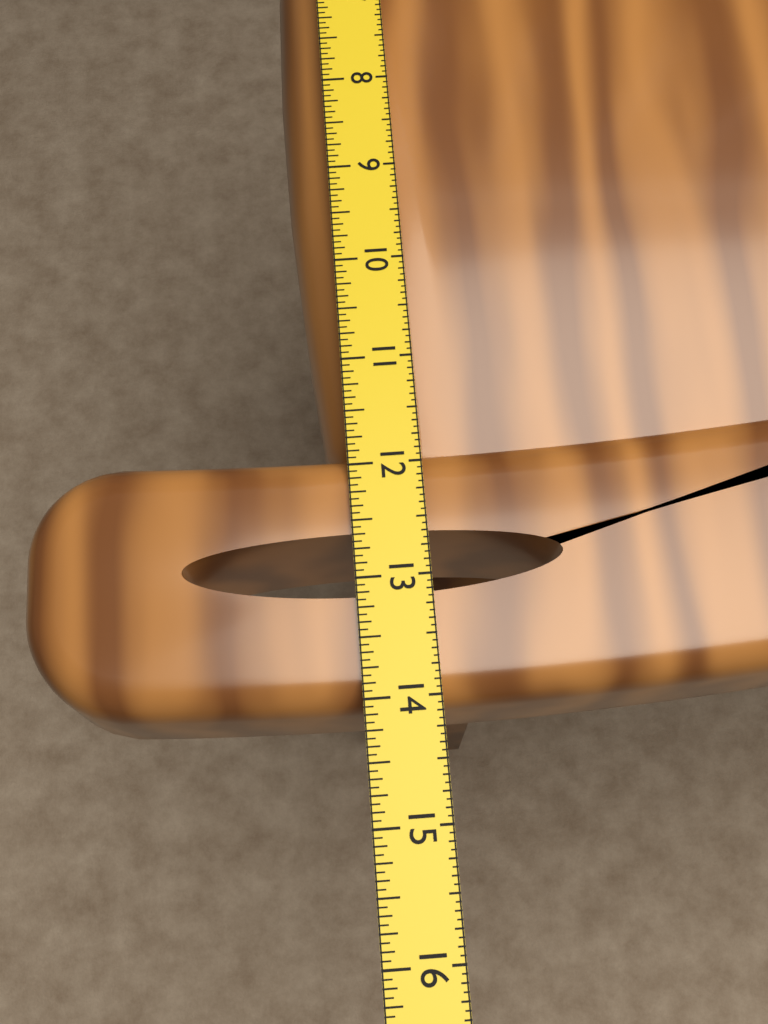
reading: 14.0625 in
